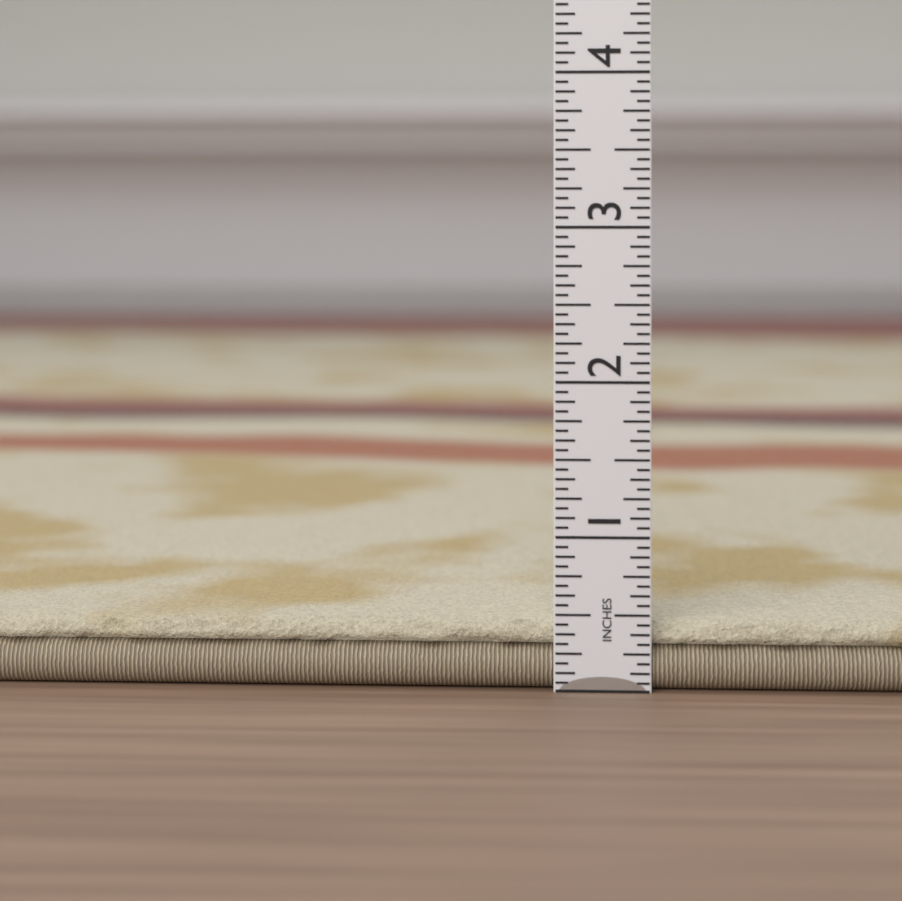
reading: 0.4375 in
